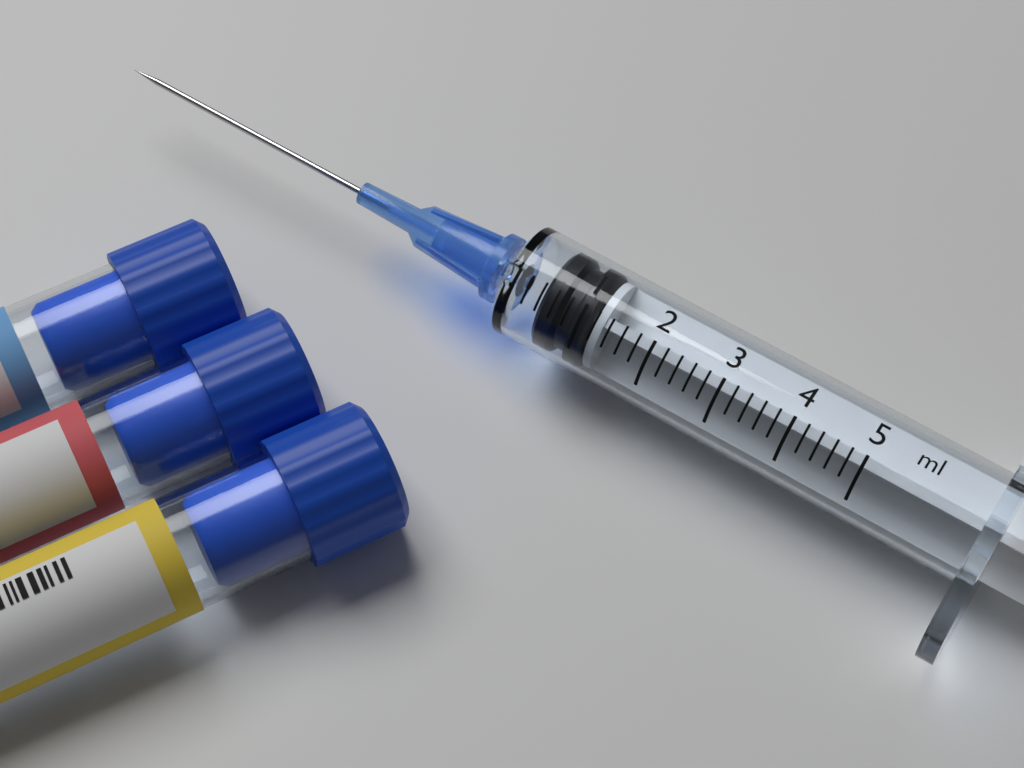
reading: 0.4 ml
